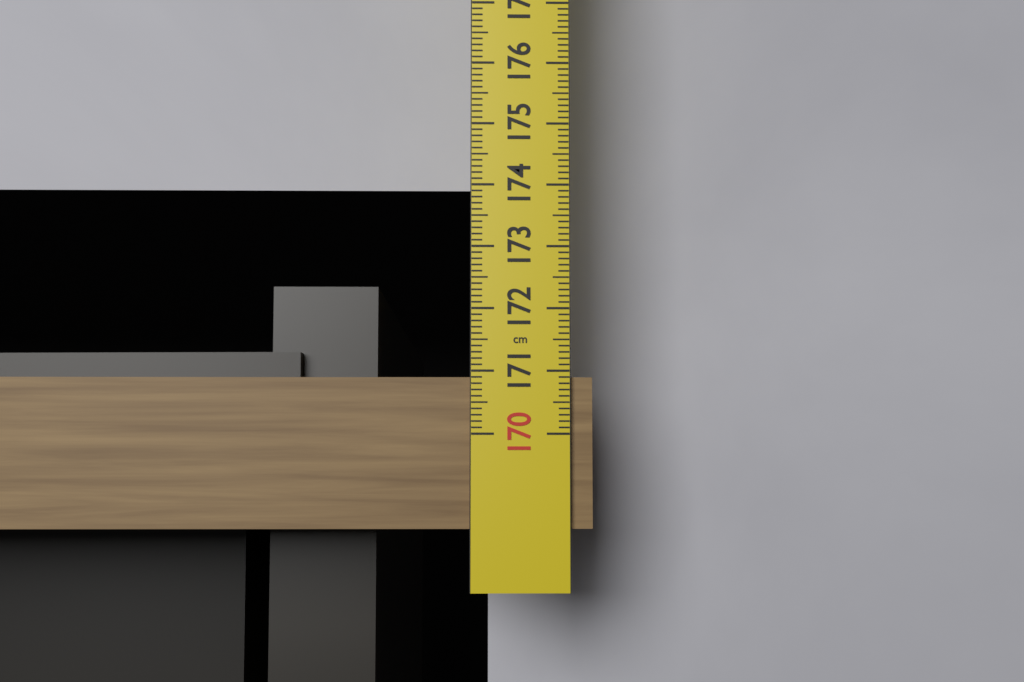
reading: 170.9 cm
